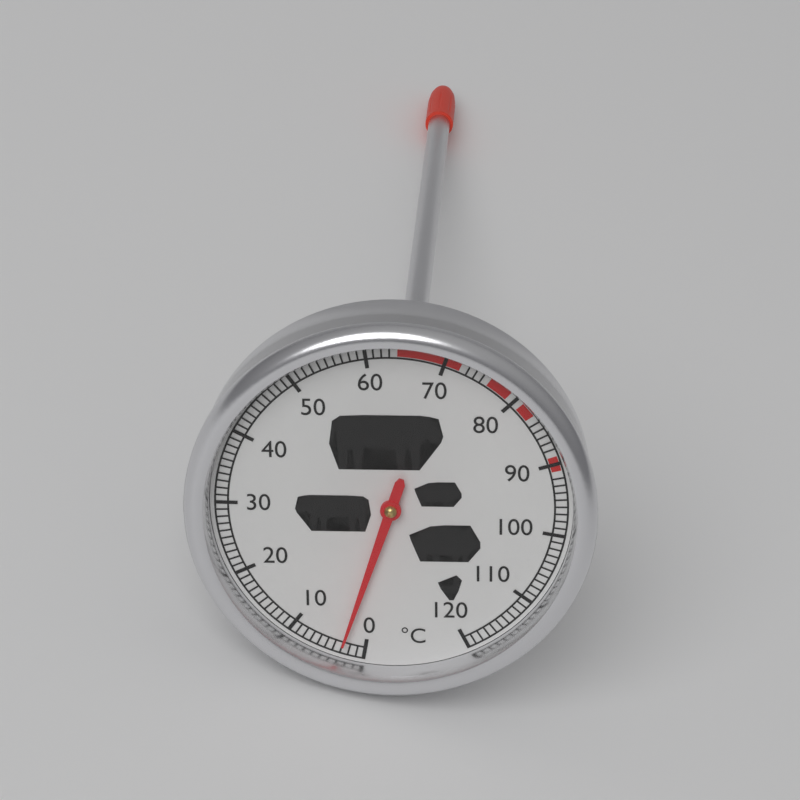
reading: 3 °C
